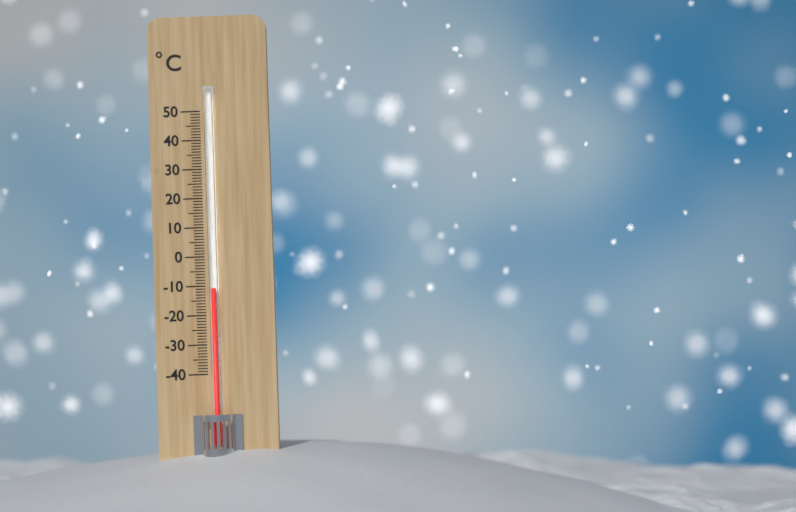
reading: -11 °C
